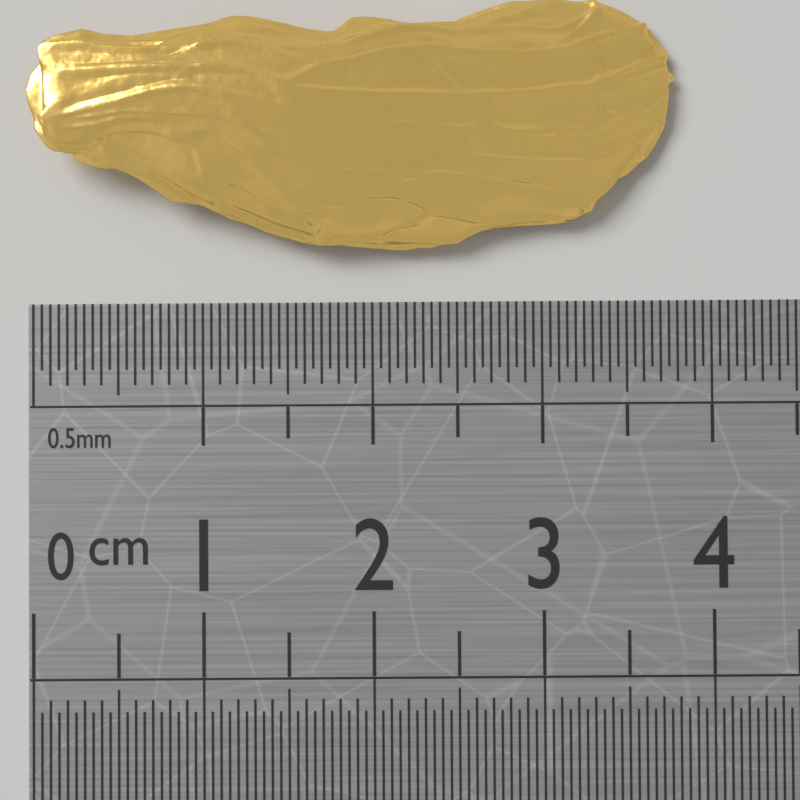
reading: 3.80 cm
